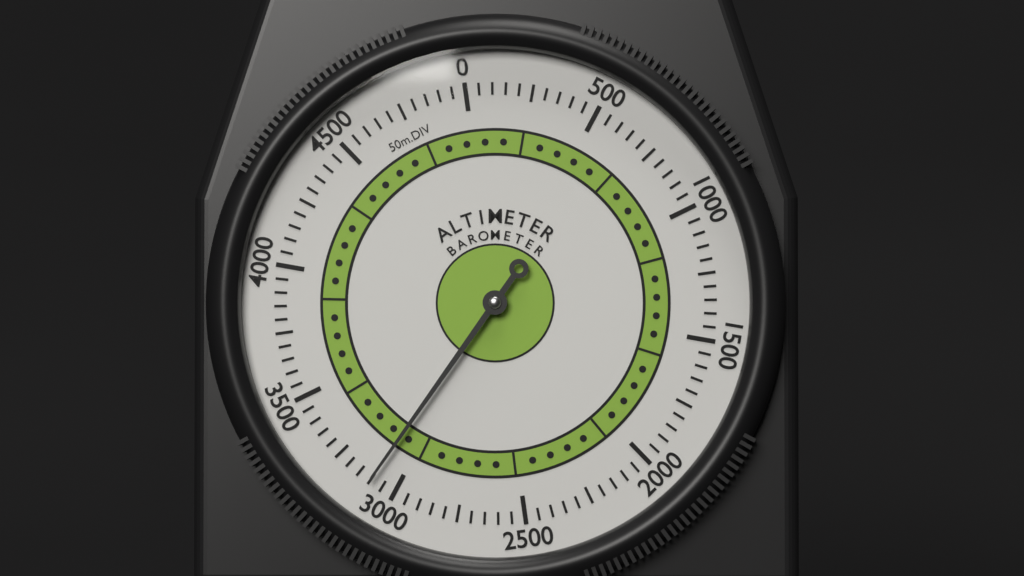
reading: 3100 m
